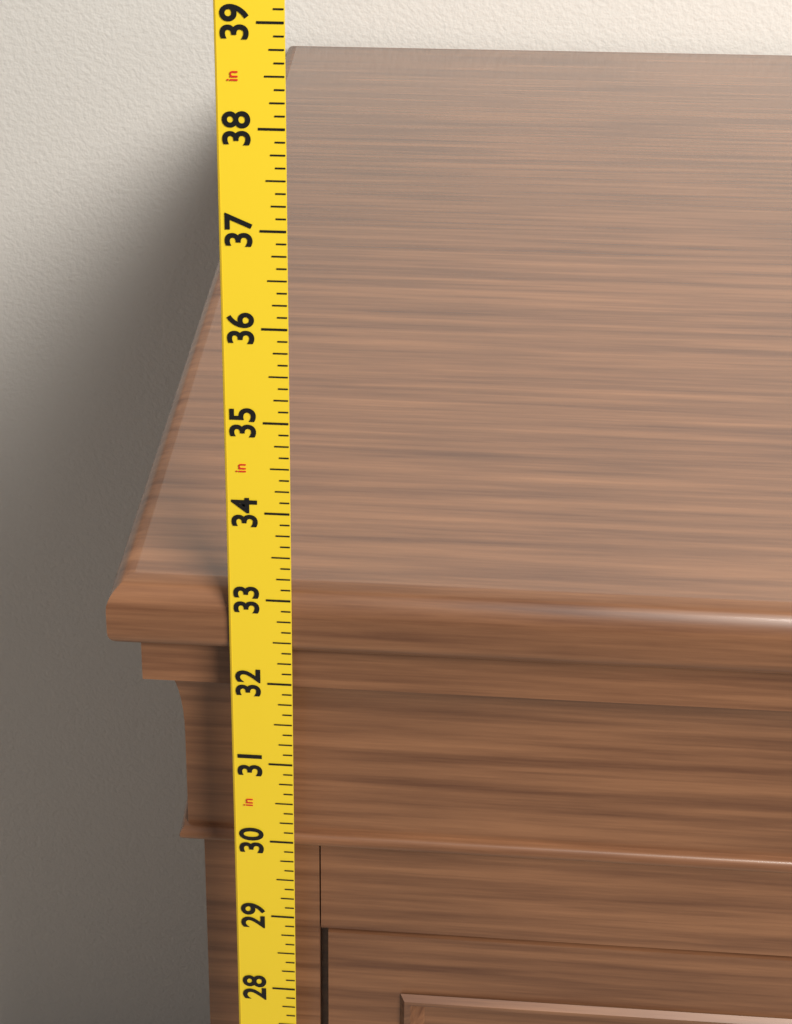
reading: 33.000 in
